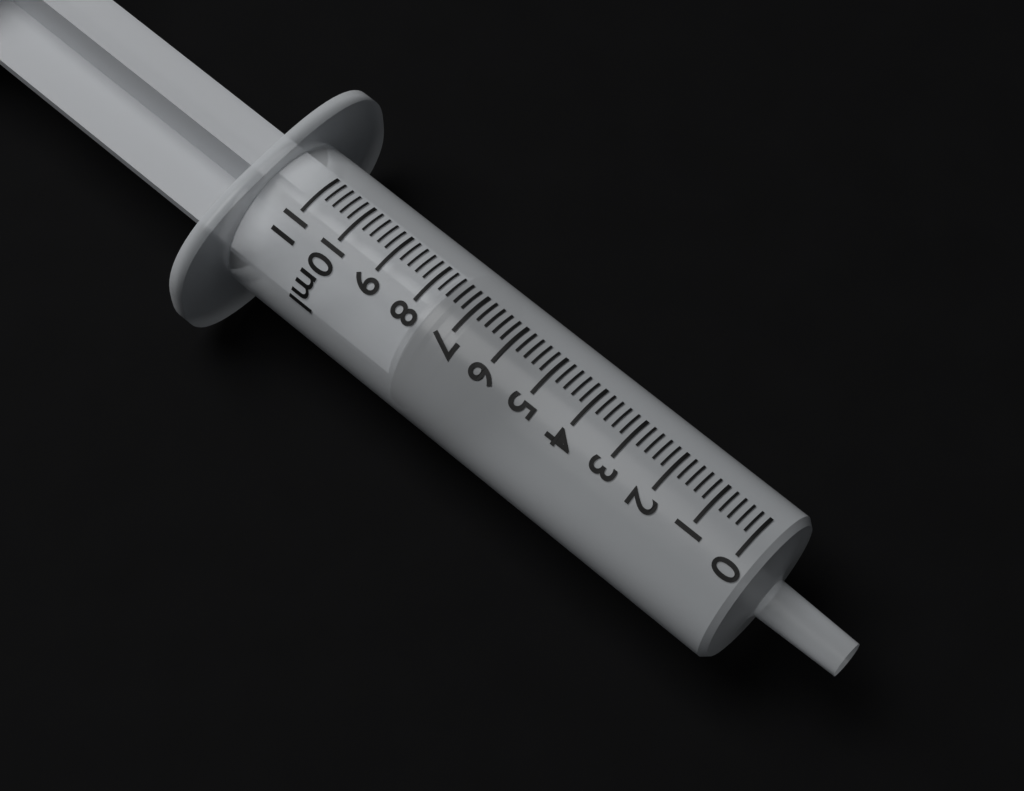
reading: 6.8 ml
